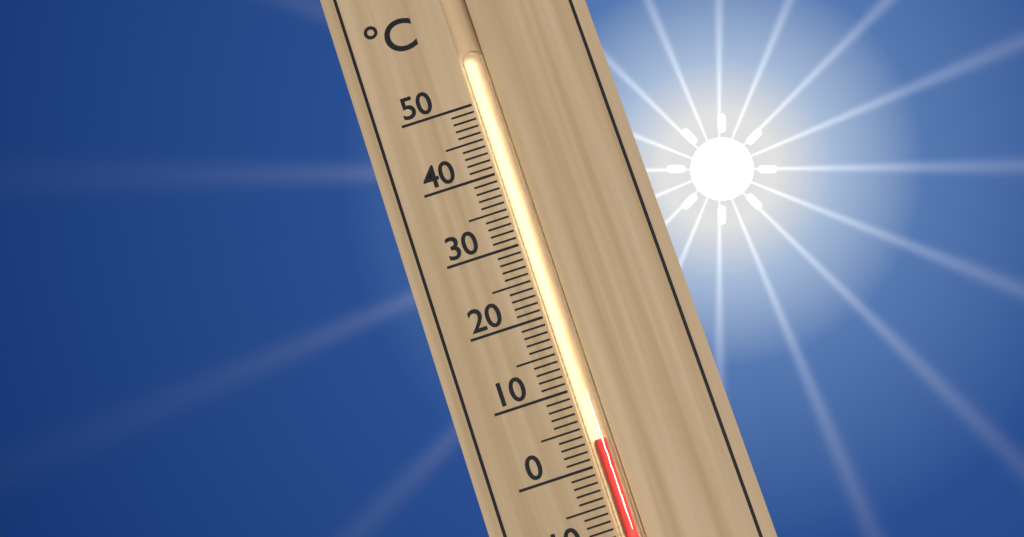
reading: 3 °C
